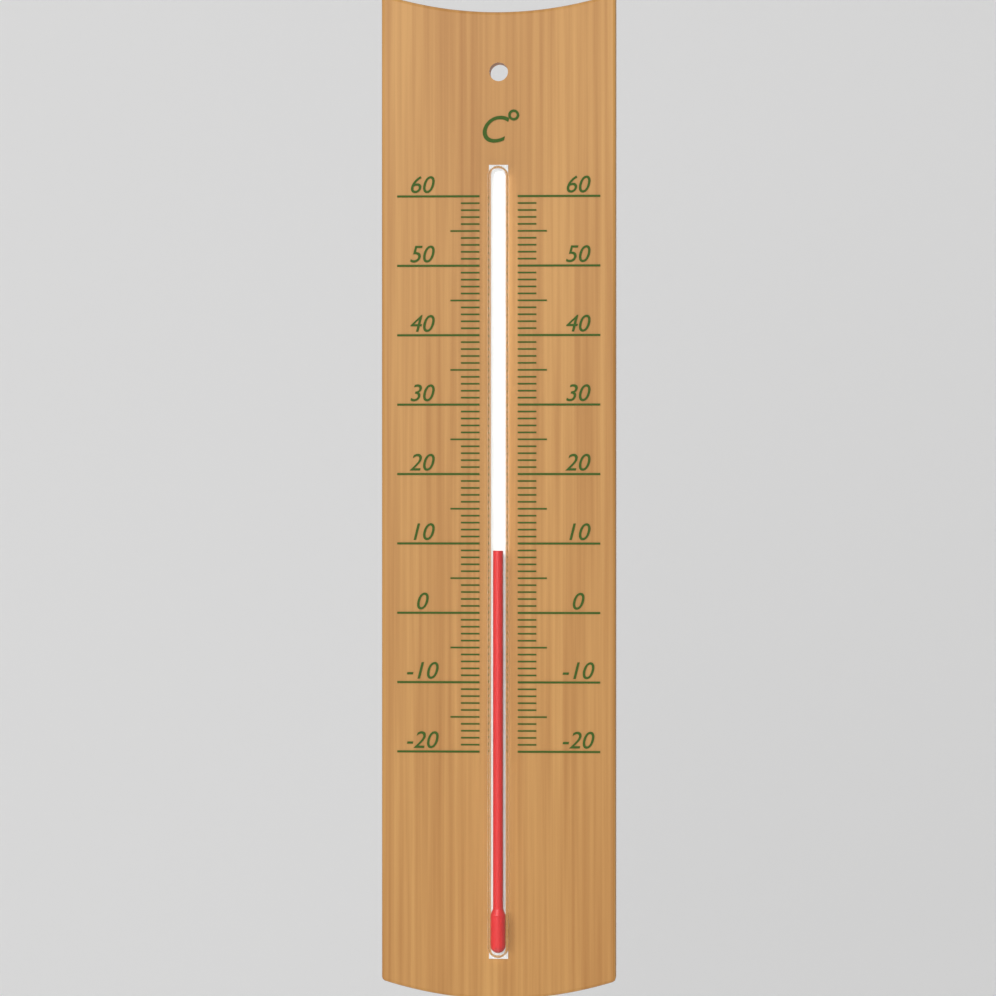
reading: 9 °C
